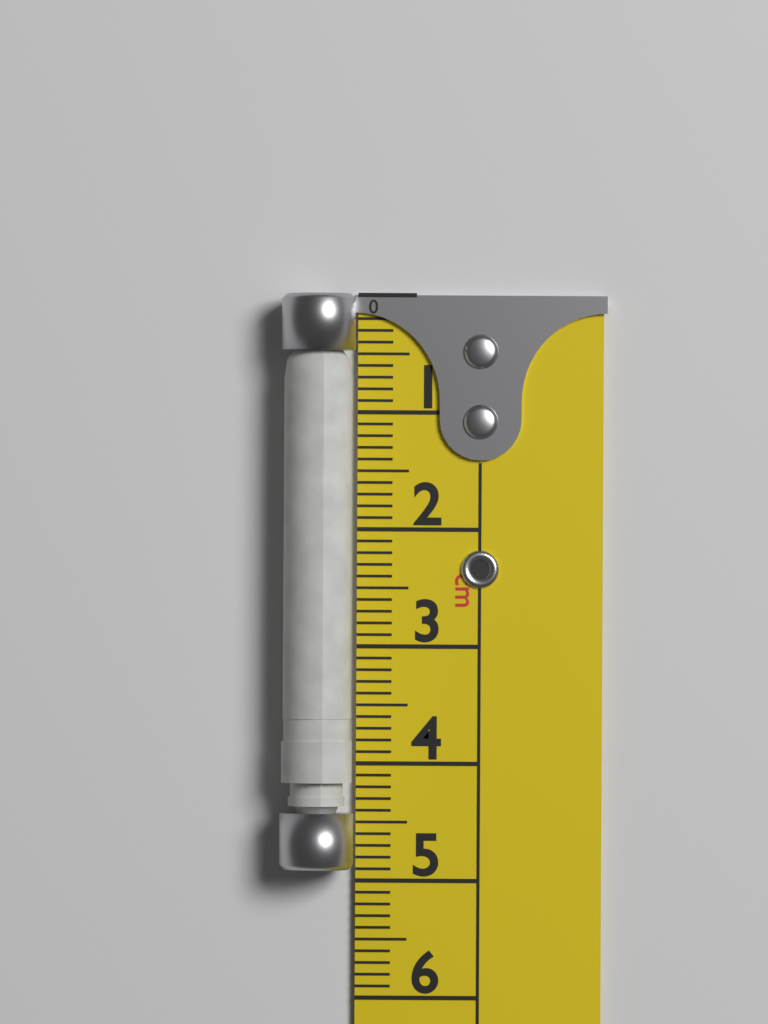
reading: 4.9 cm
